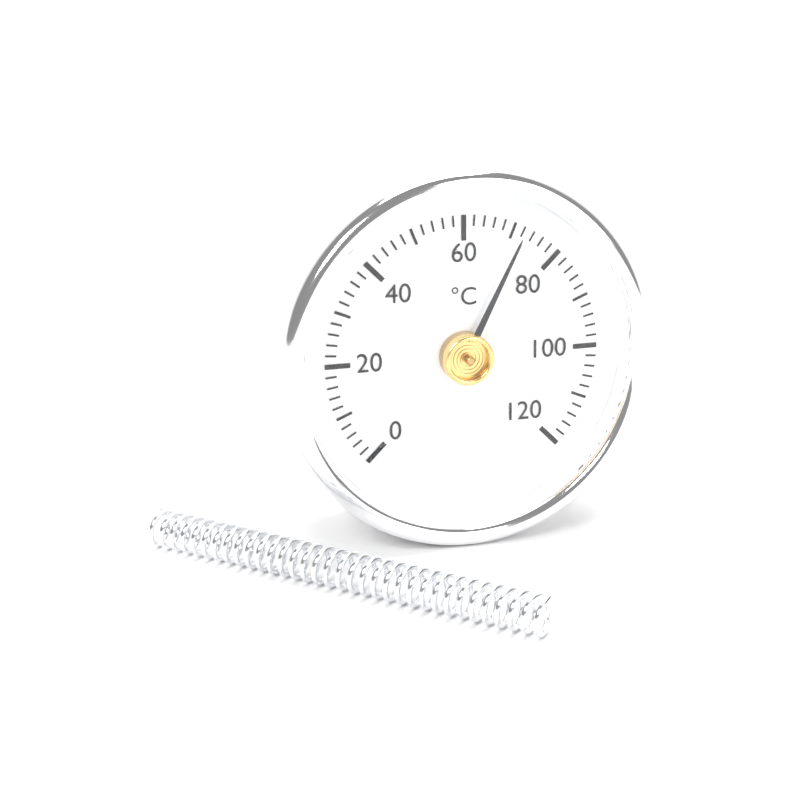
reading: 72 °C
